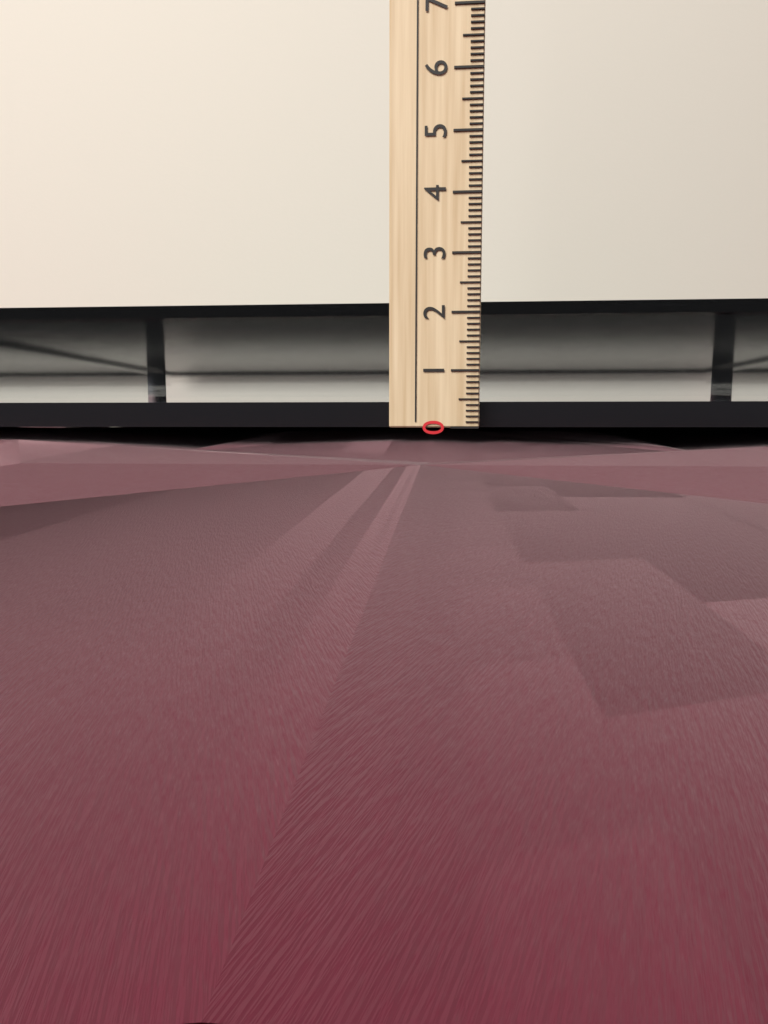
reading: 2.3 cm
